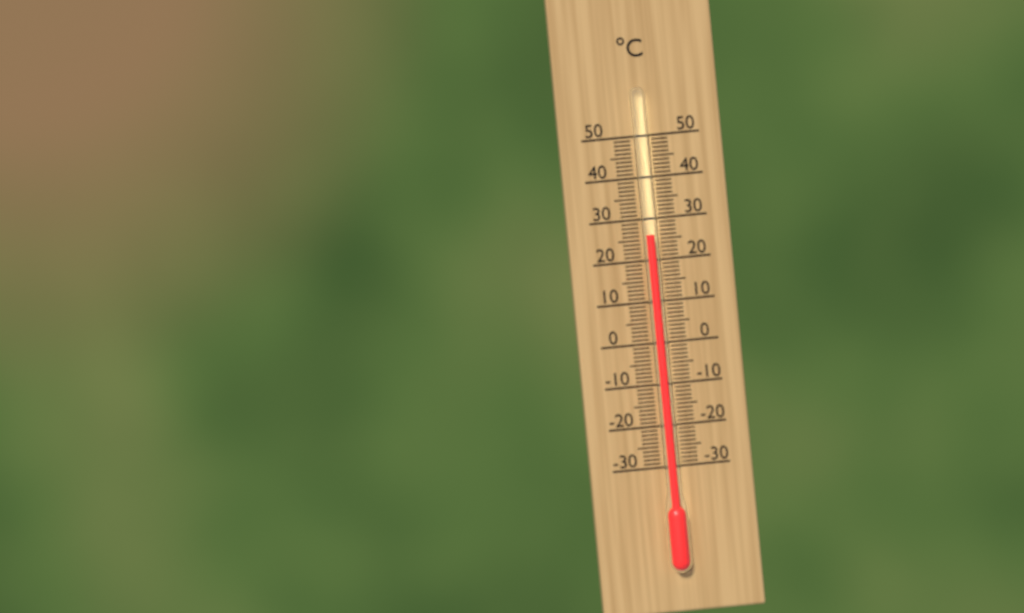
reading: 26 °C
